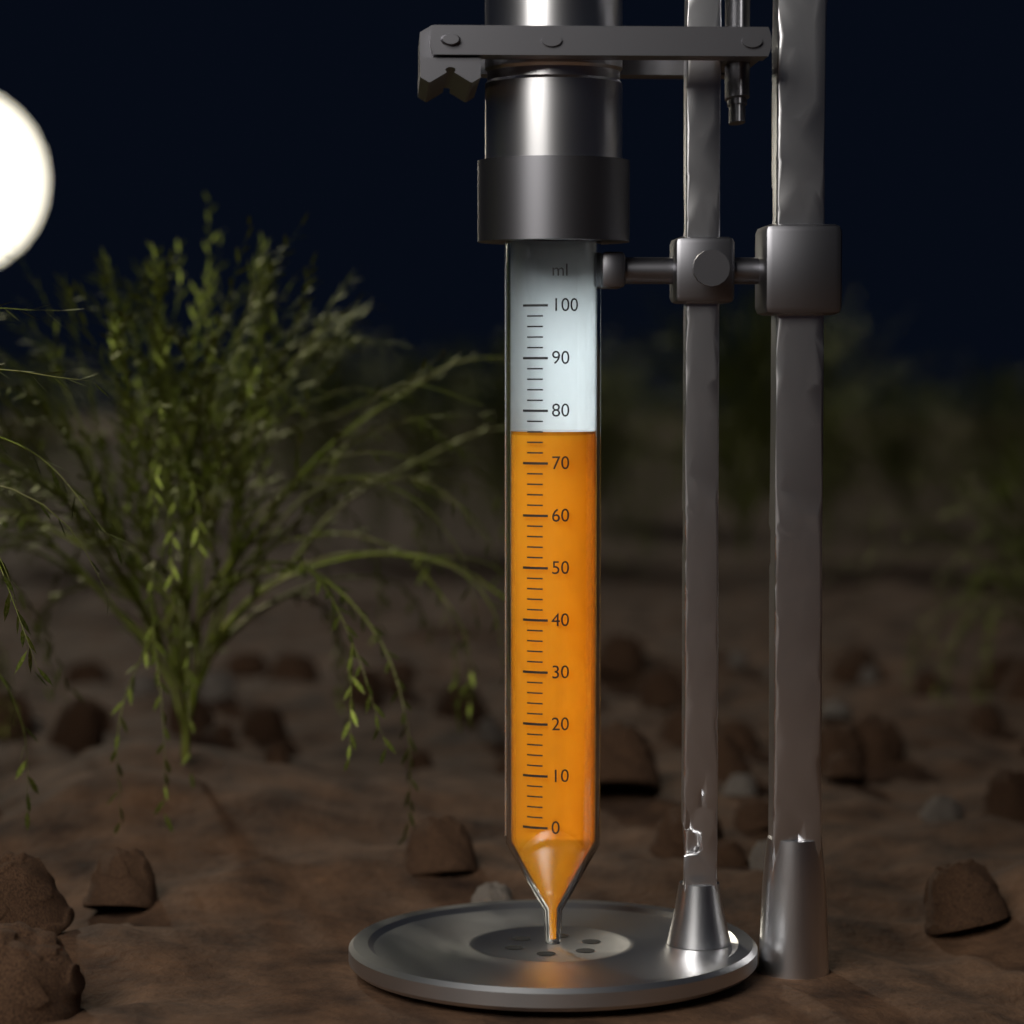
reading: 76 ml
